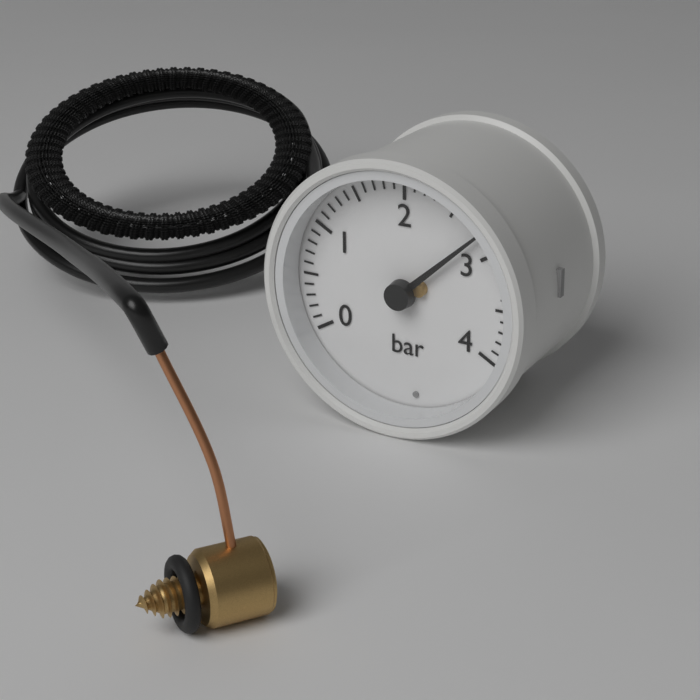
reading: 2.8 bar
